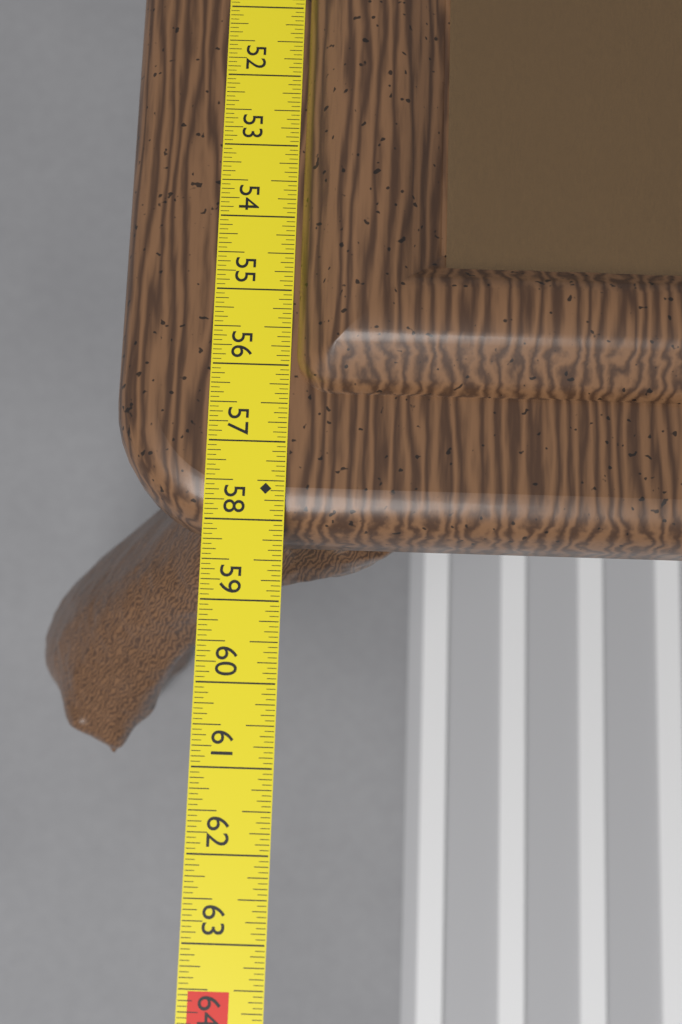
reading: 58.1250 in
